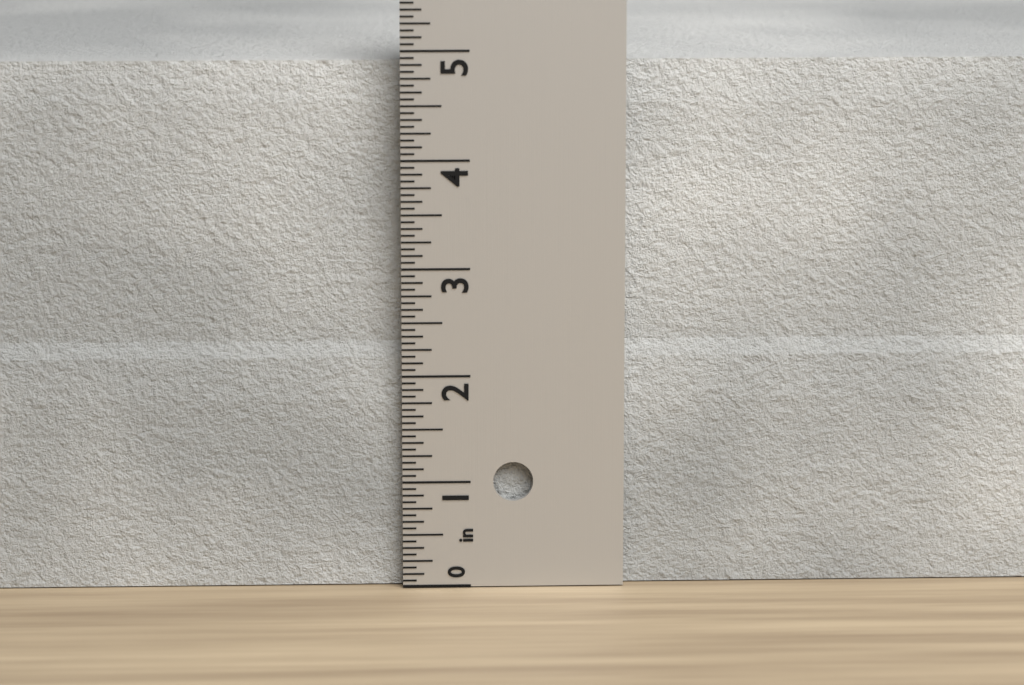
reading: 4.8750 in
